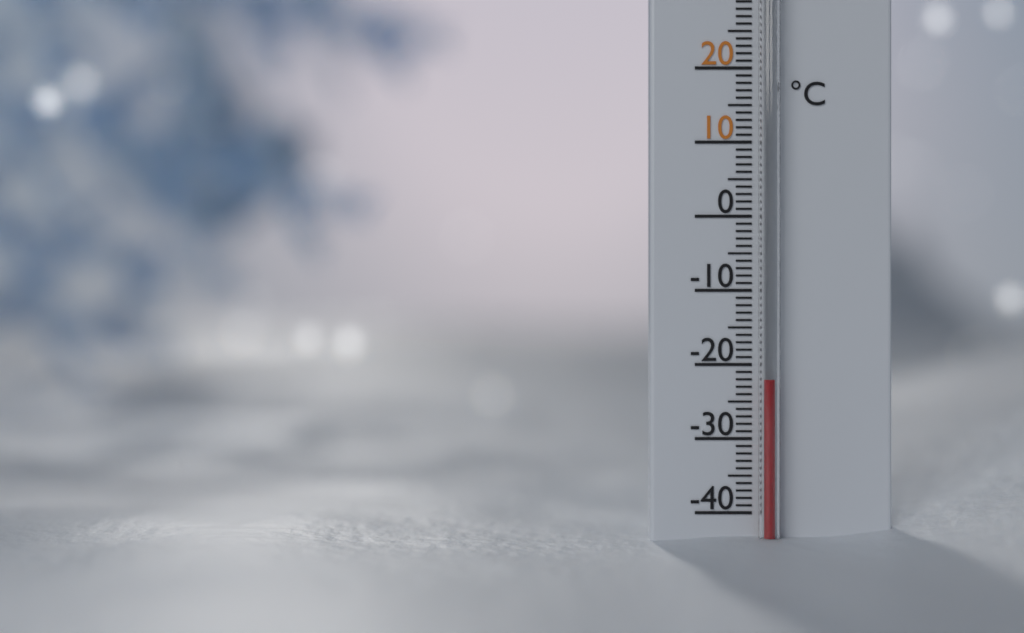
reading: -22 °C
